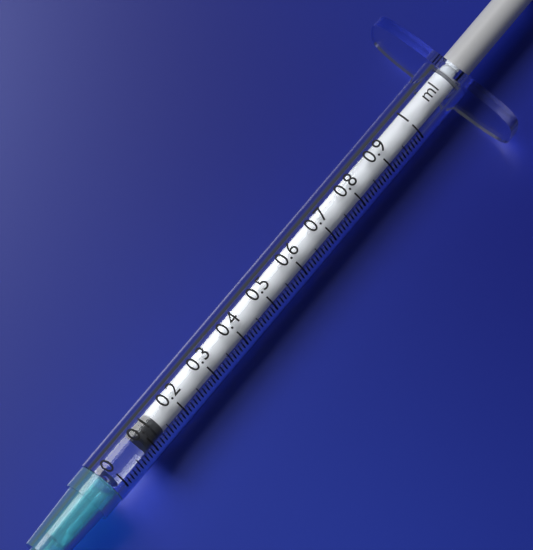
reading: 0.09 ml
